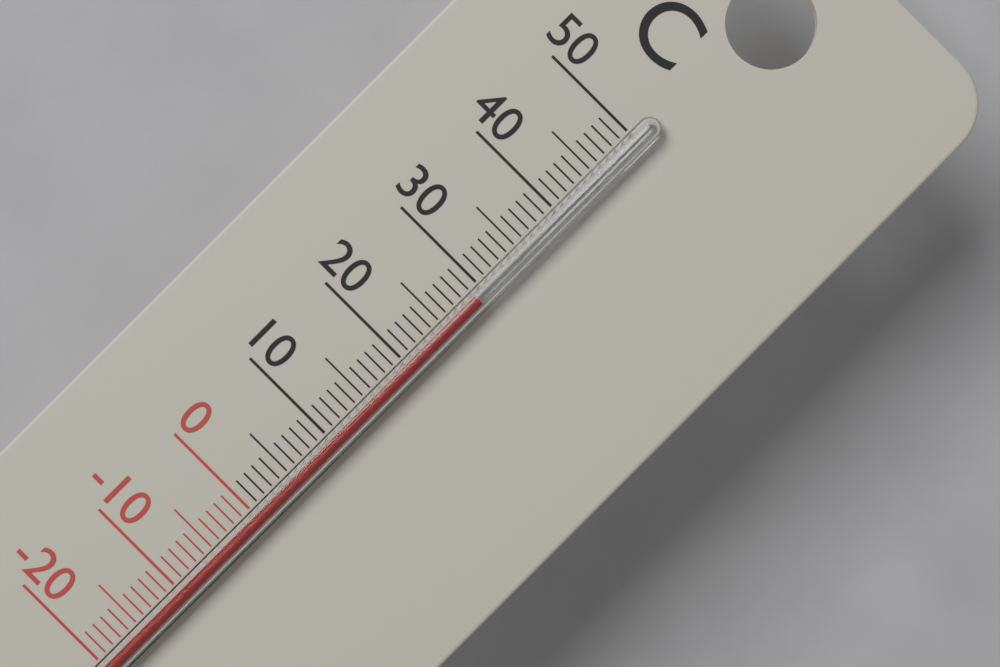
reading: 29 °C
